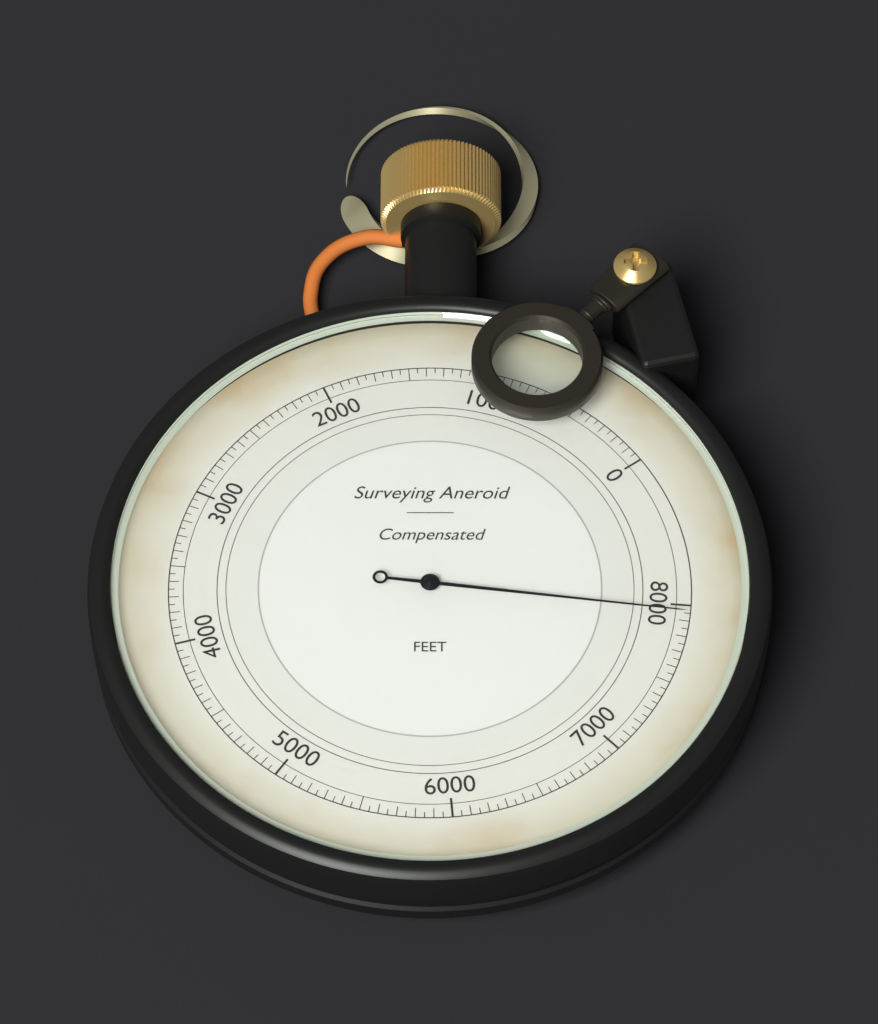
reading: 7950 ft
